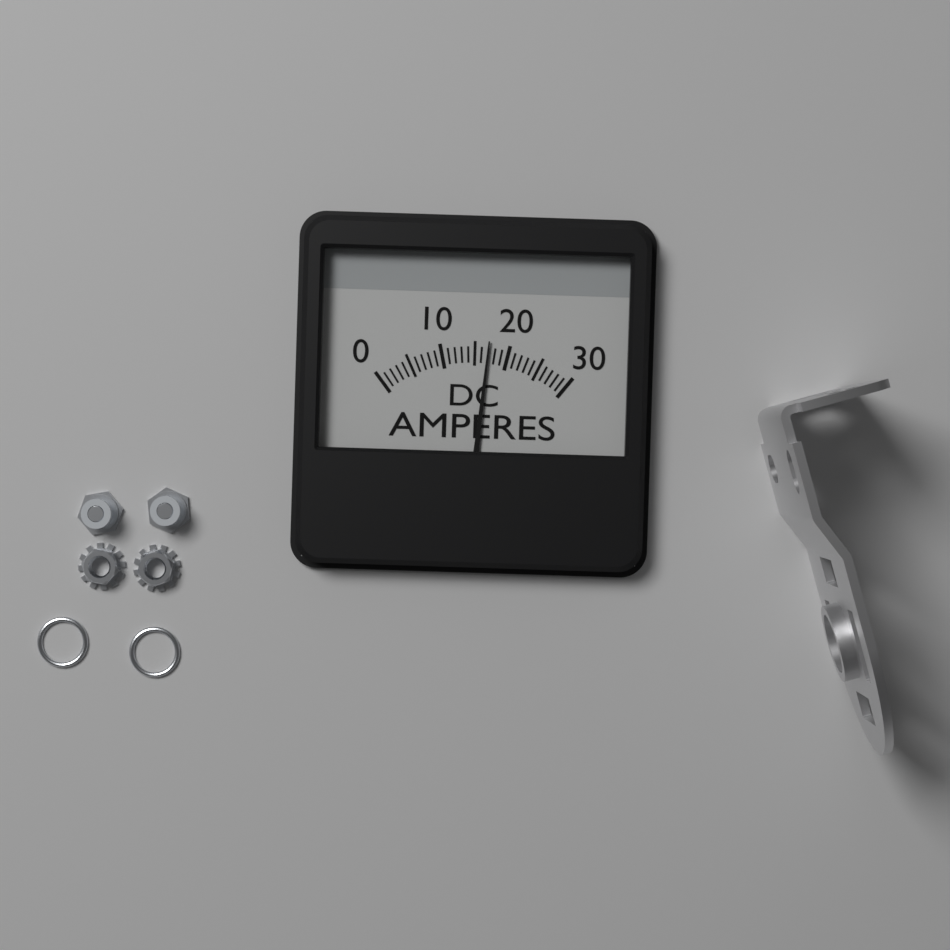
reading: 17 A
